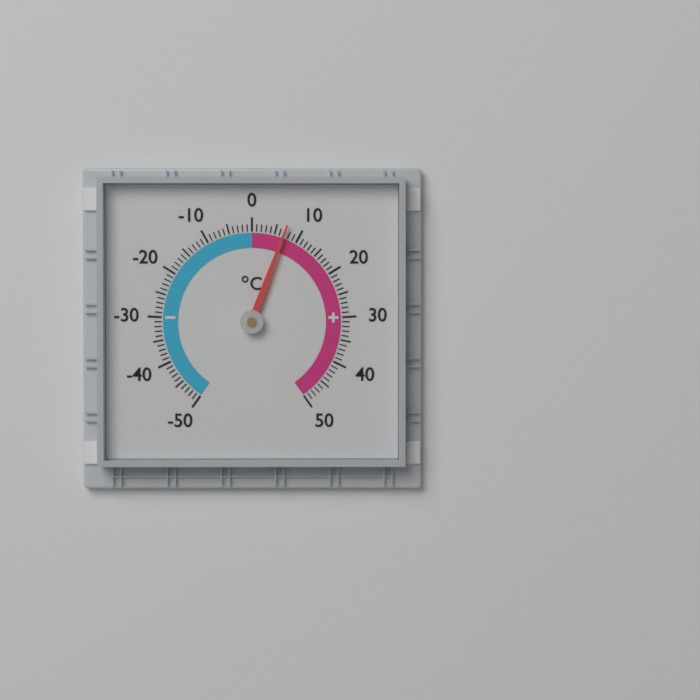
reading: 7 °C
